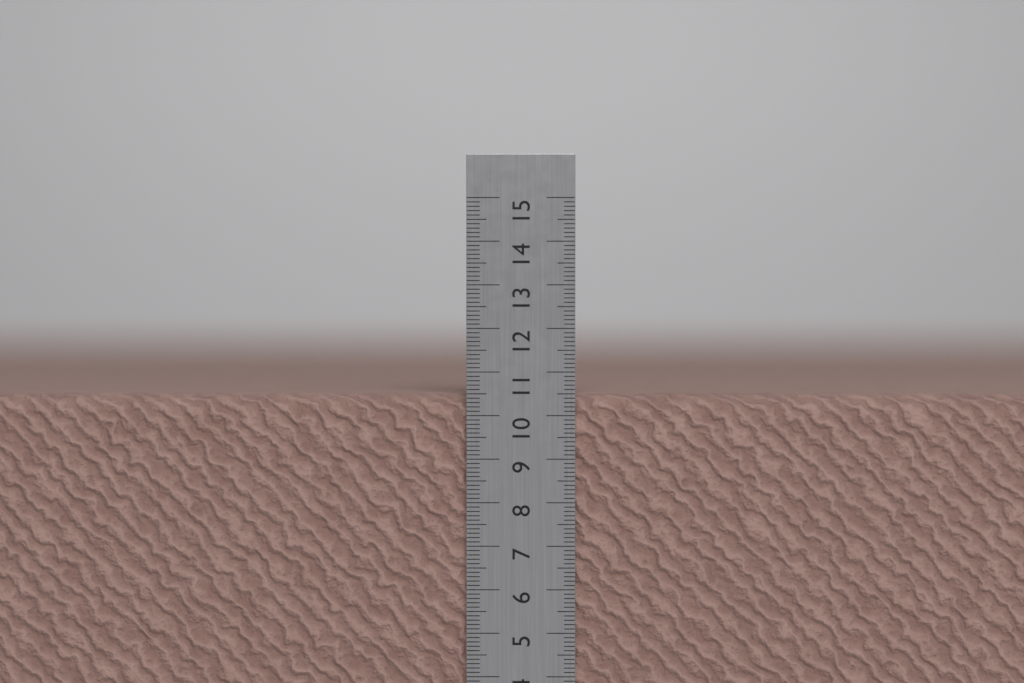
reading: 10.5 cm
